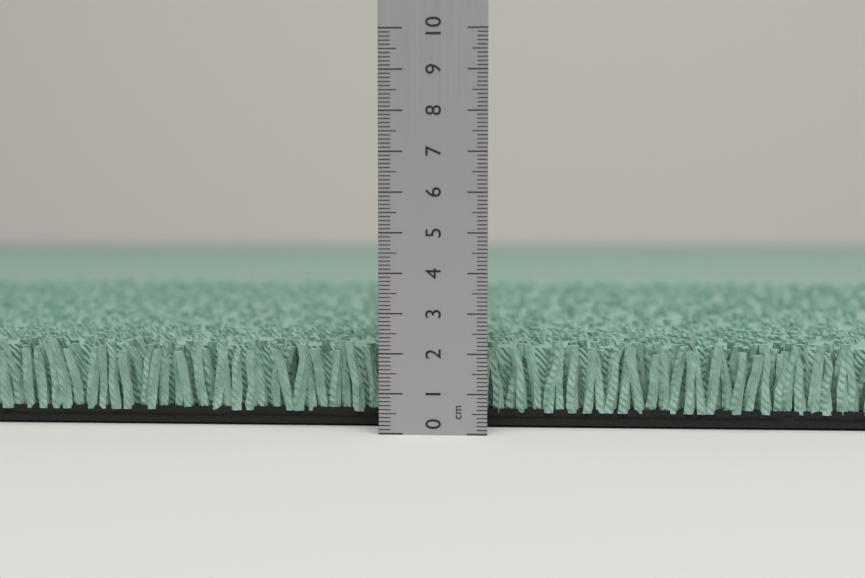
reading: 2.2 cm
